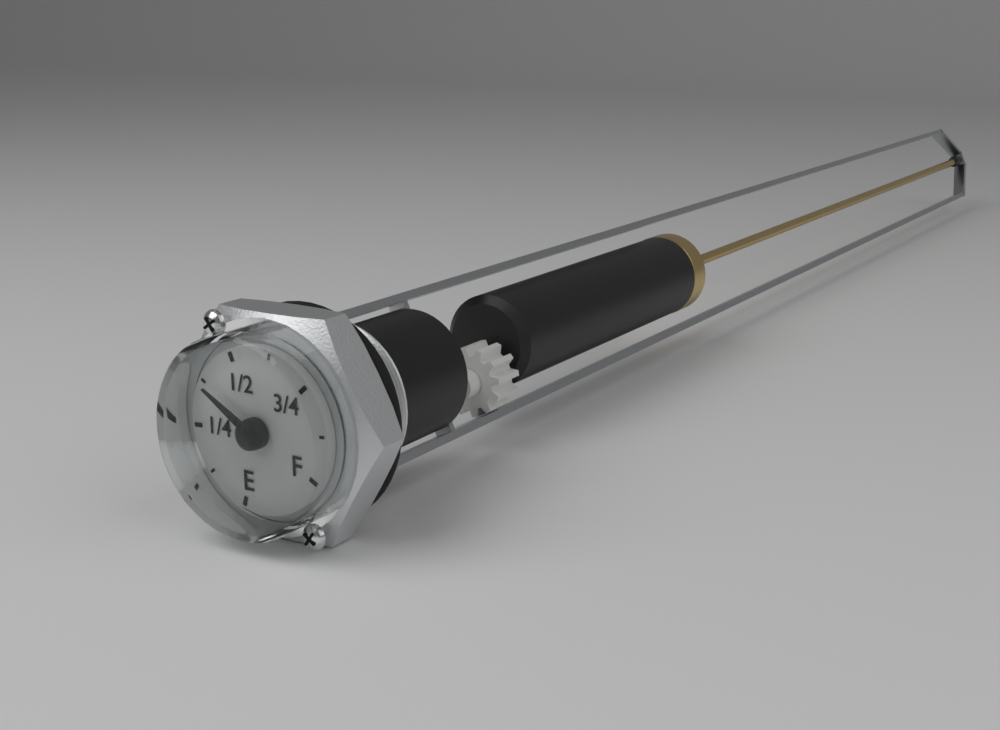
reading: 0.375 (no unit)
